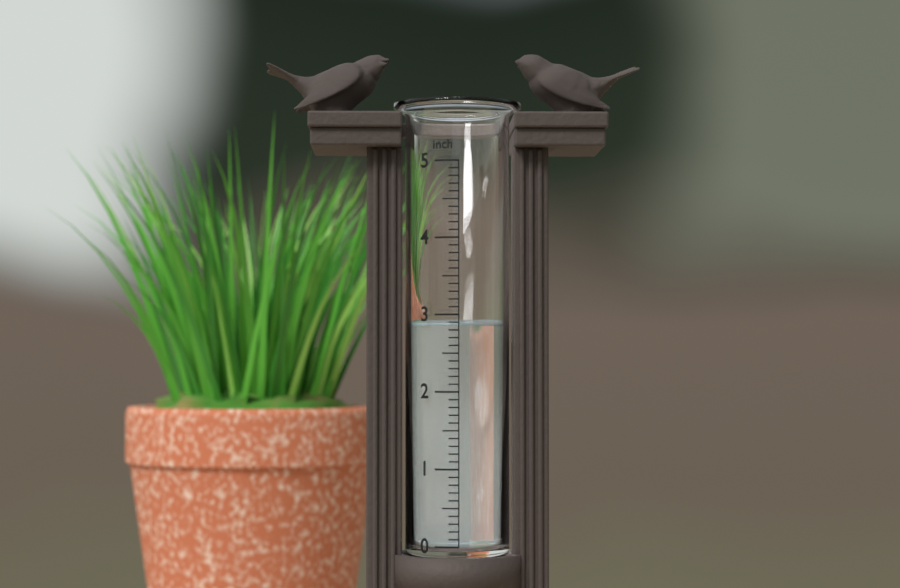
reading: 2.9 inch
